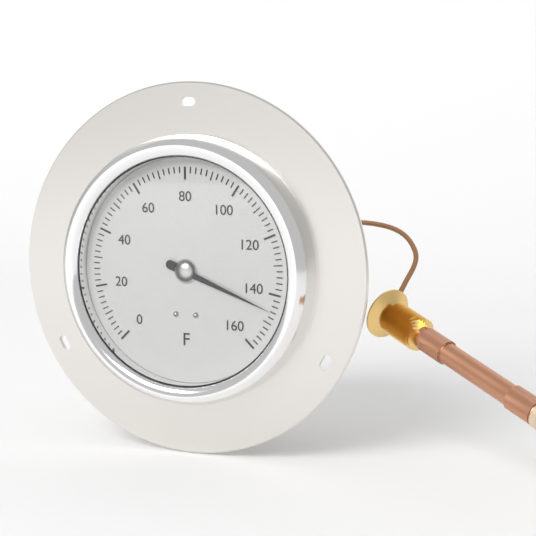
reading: 146 °F
